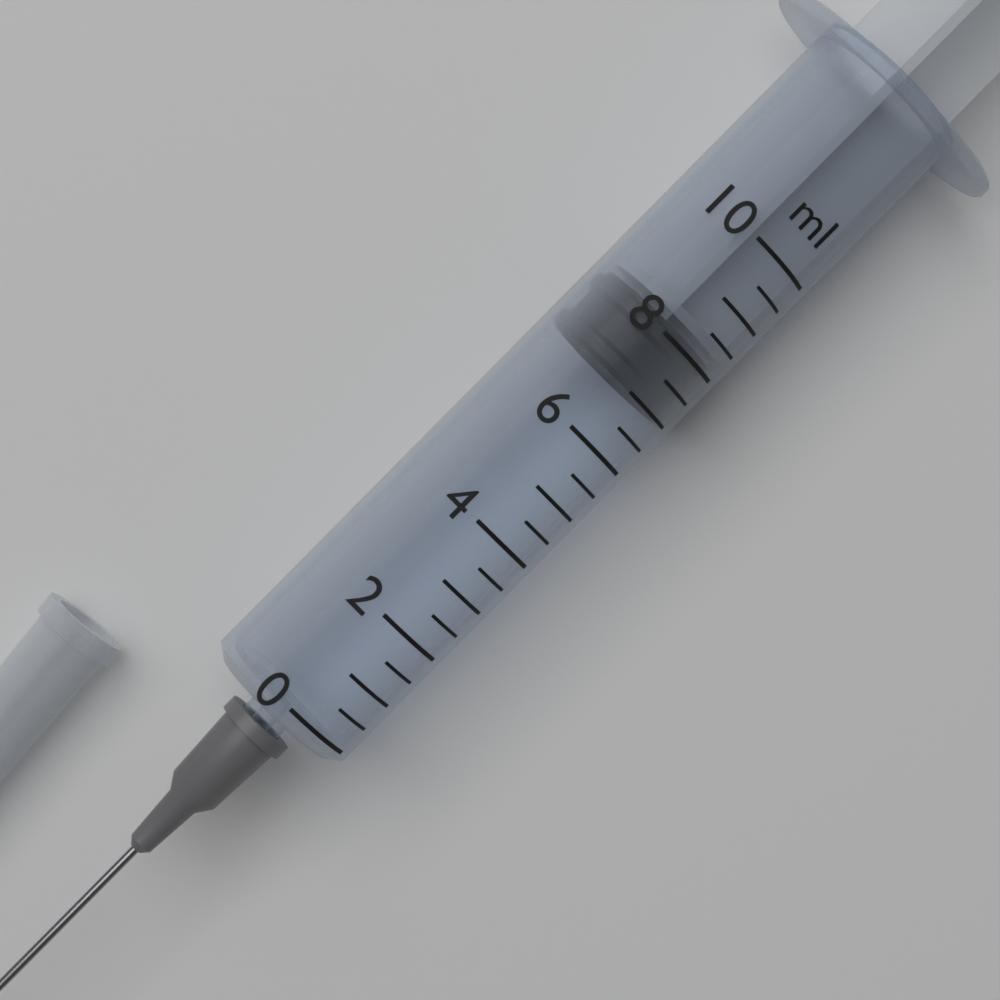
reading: 7.0 ml
